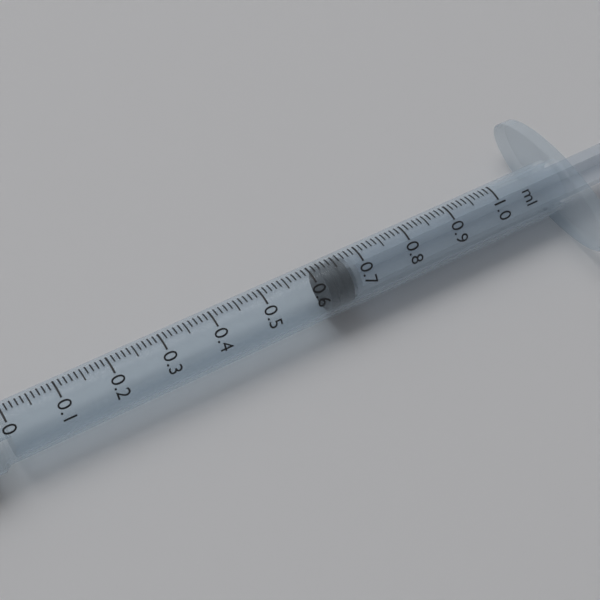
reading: 0.62 ml
